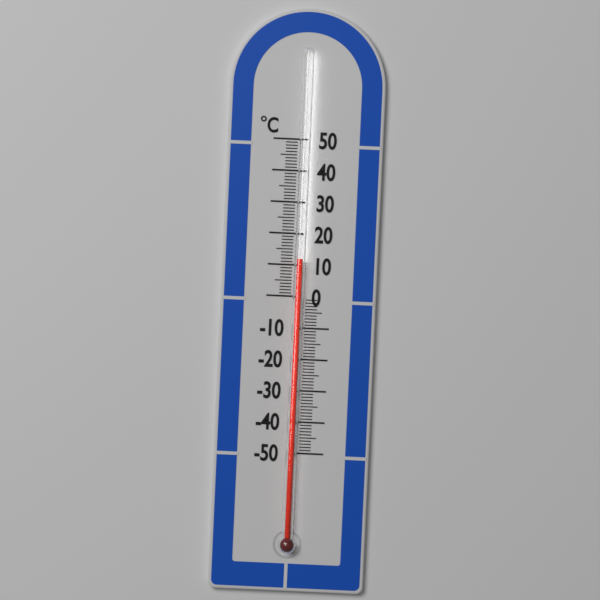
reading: 12 °C
